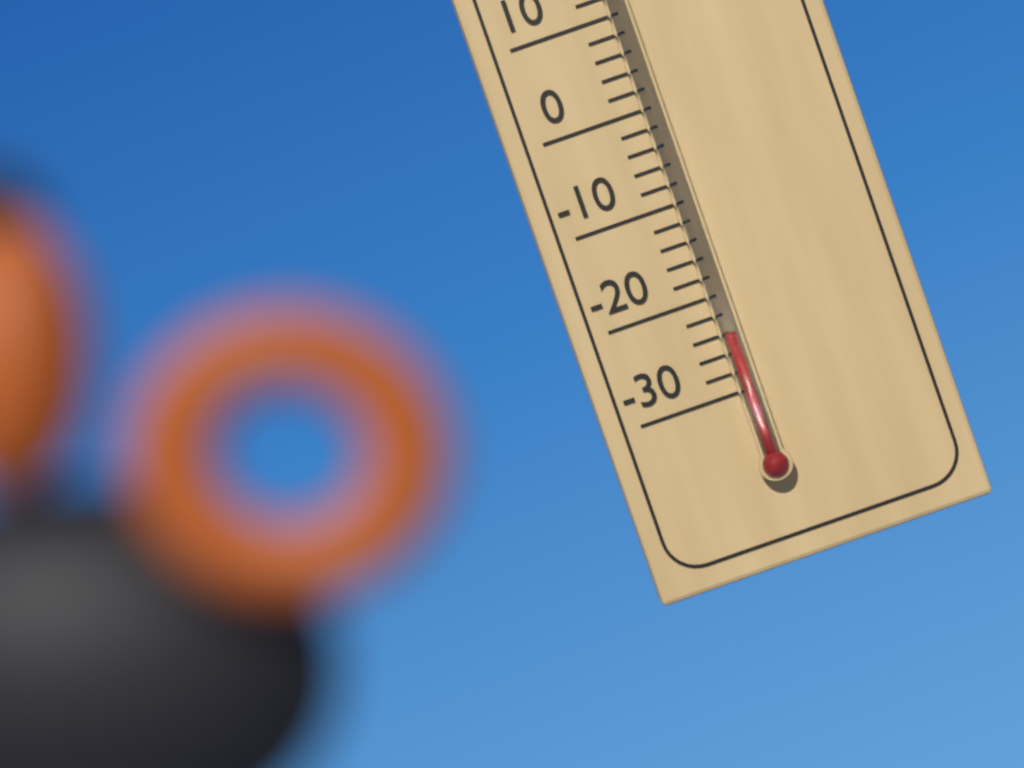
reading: -24 °C
